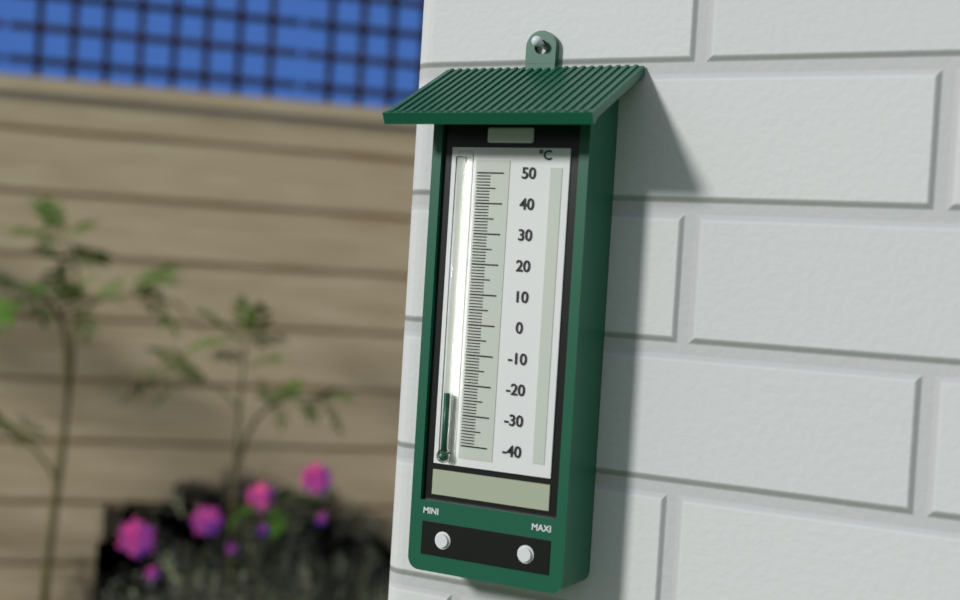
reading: -23 °C
